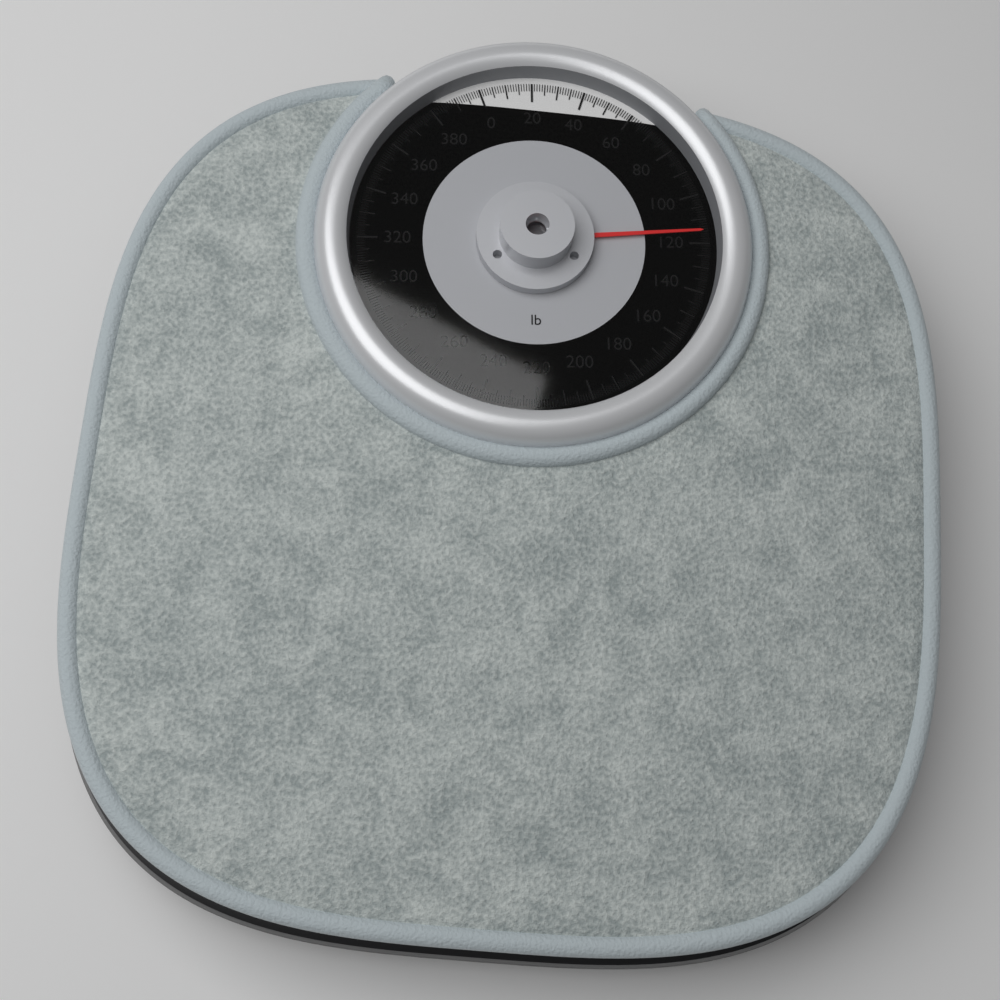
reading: 115 lb
